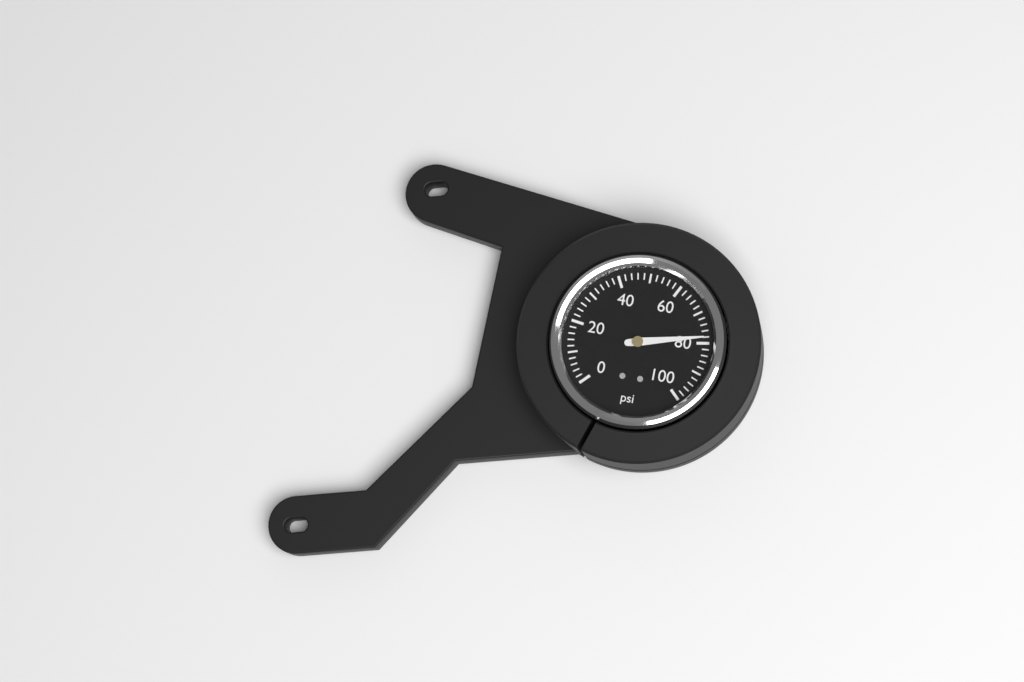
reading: 78 psi
